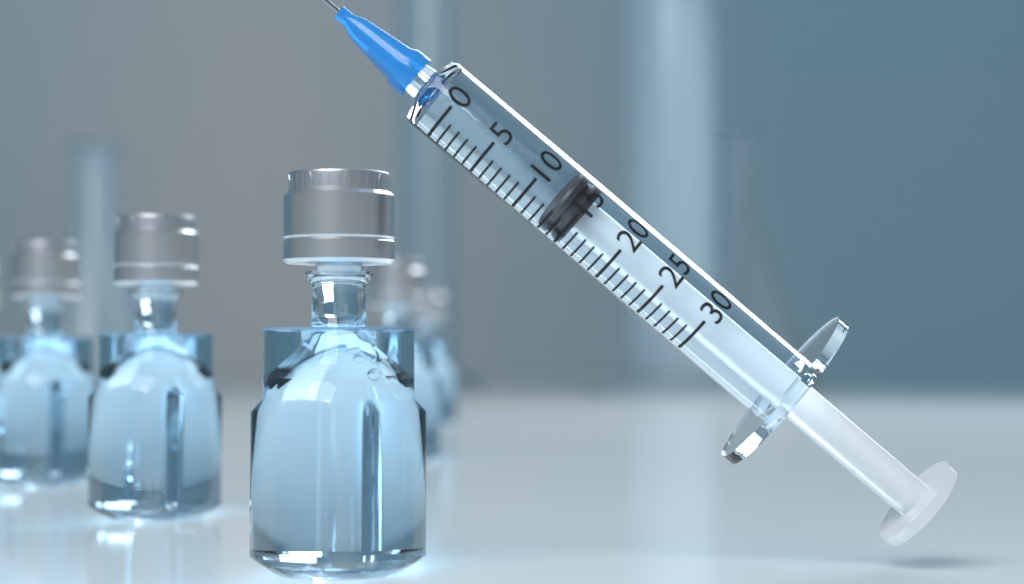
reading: 13 (no unit)
